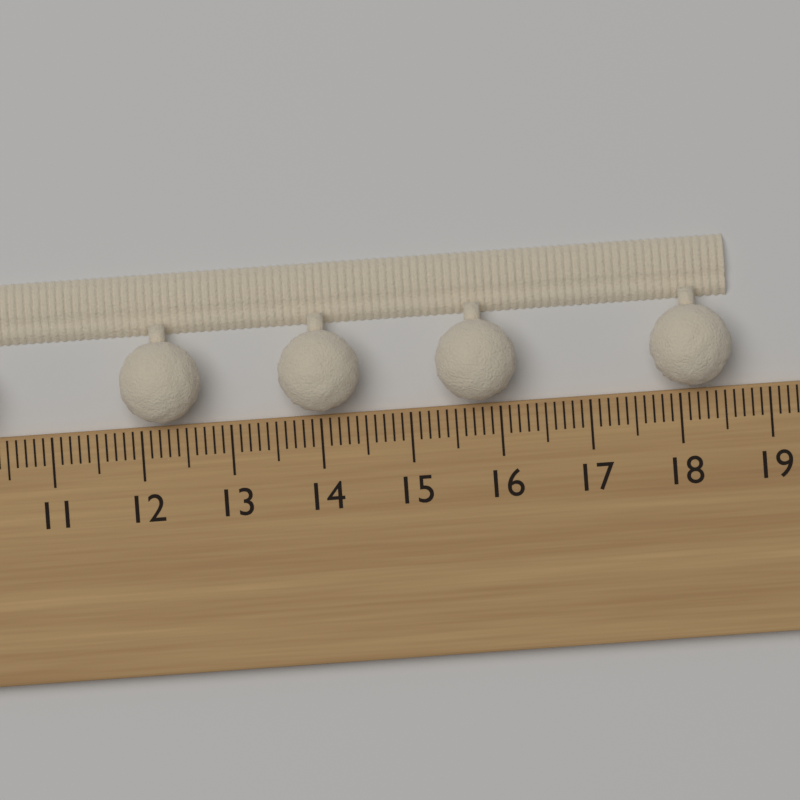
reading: 18.6 cm
